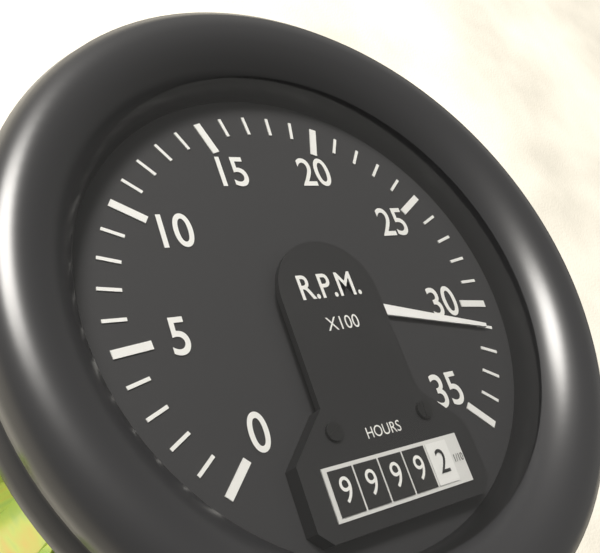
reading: 3100 RPM
